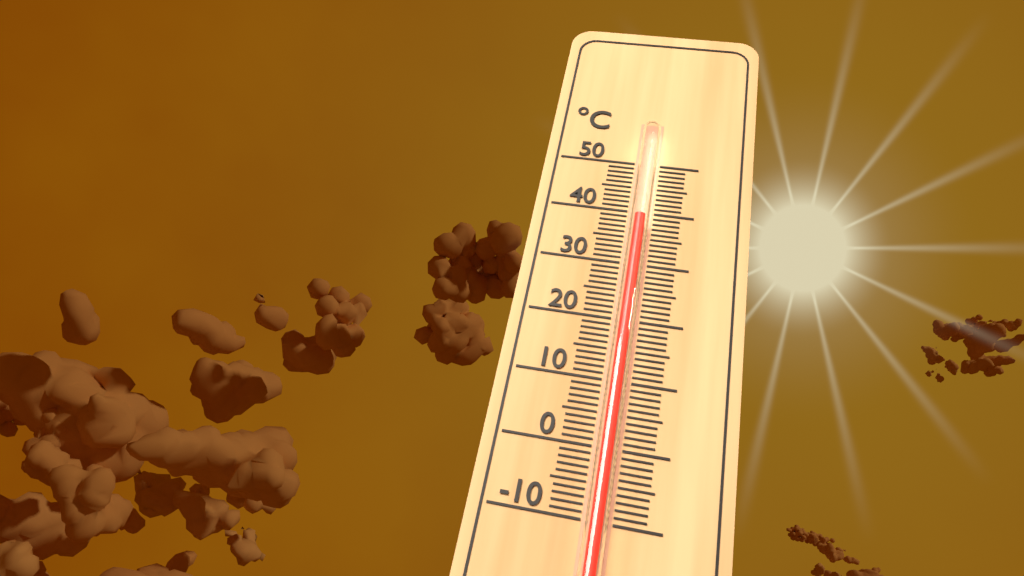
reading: 38 °C
